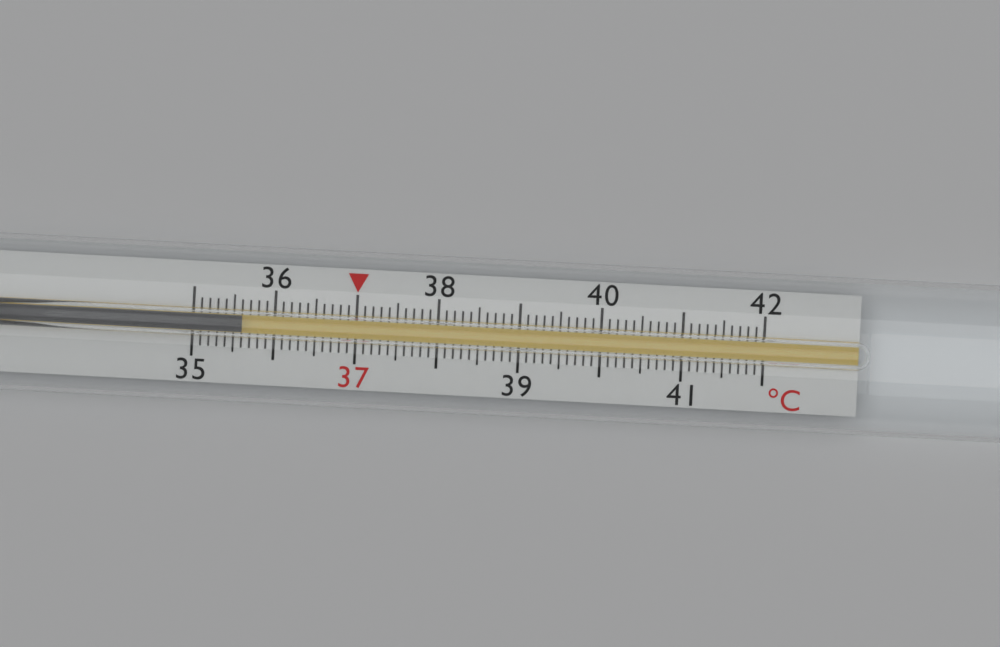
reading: 35.6 °C
